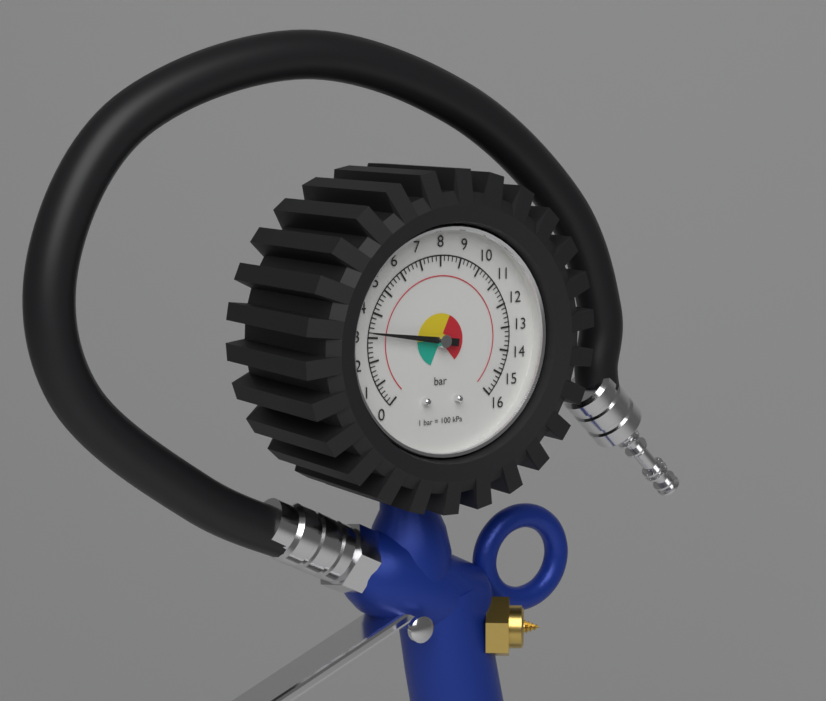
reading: 3.2 bar
